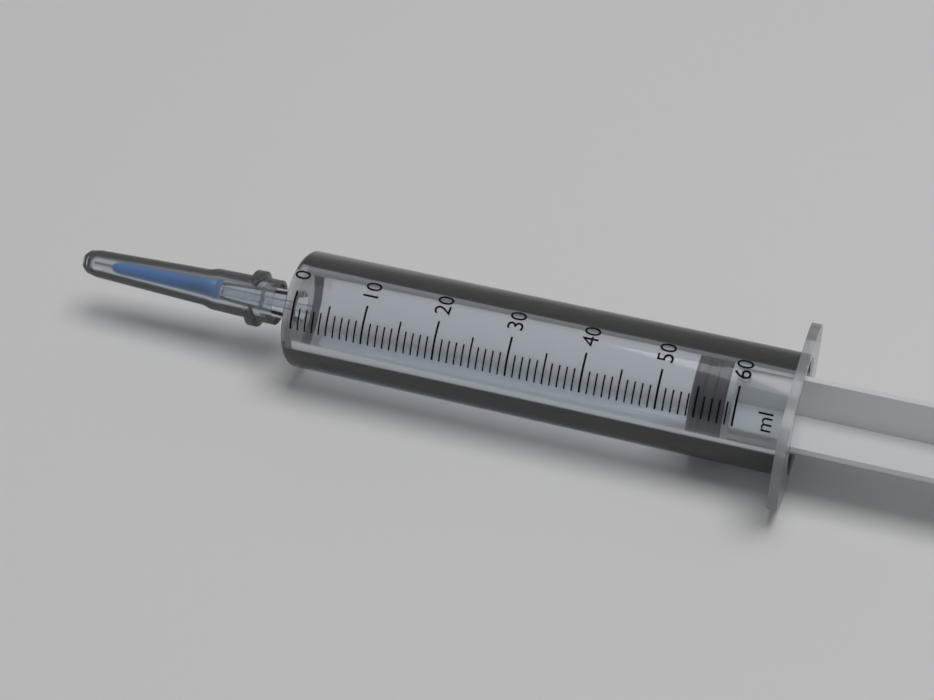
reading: 54 ml
